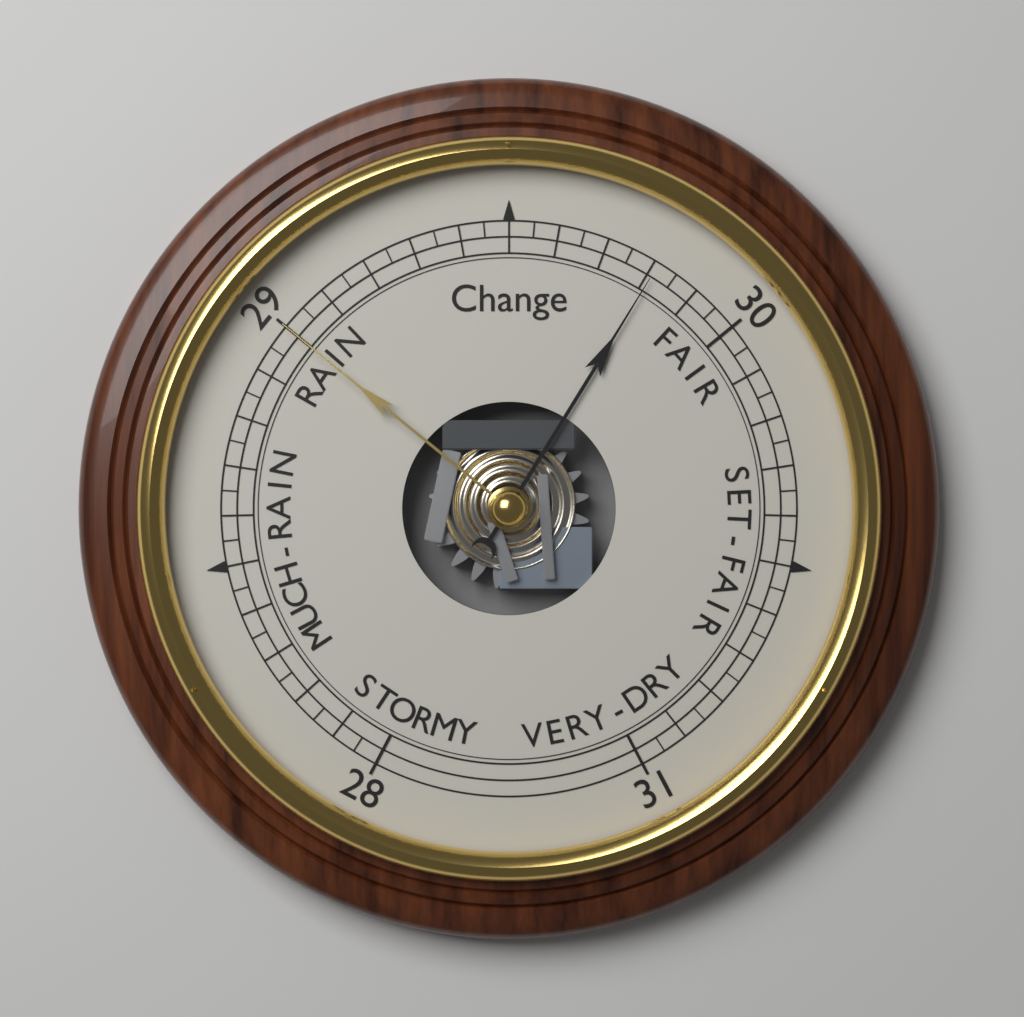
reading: 29.81 (no unit)
